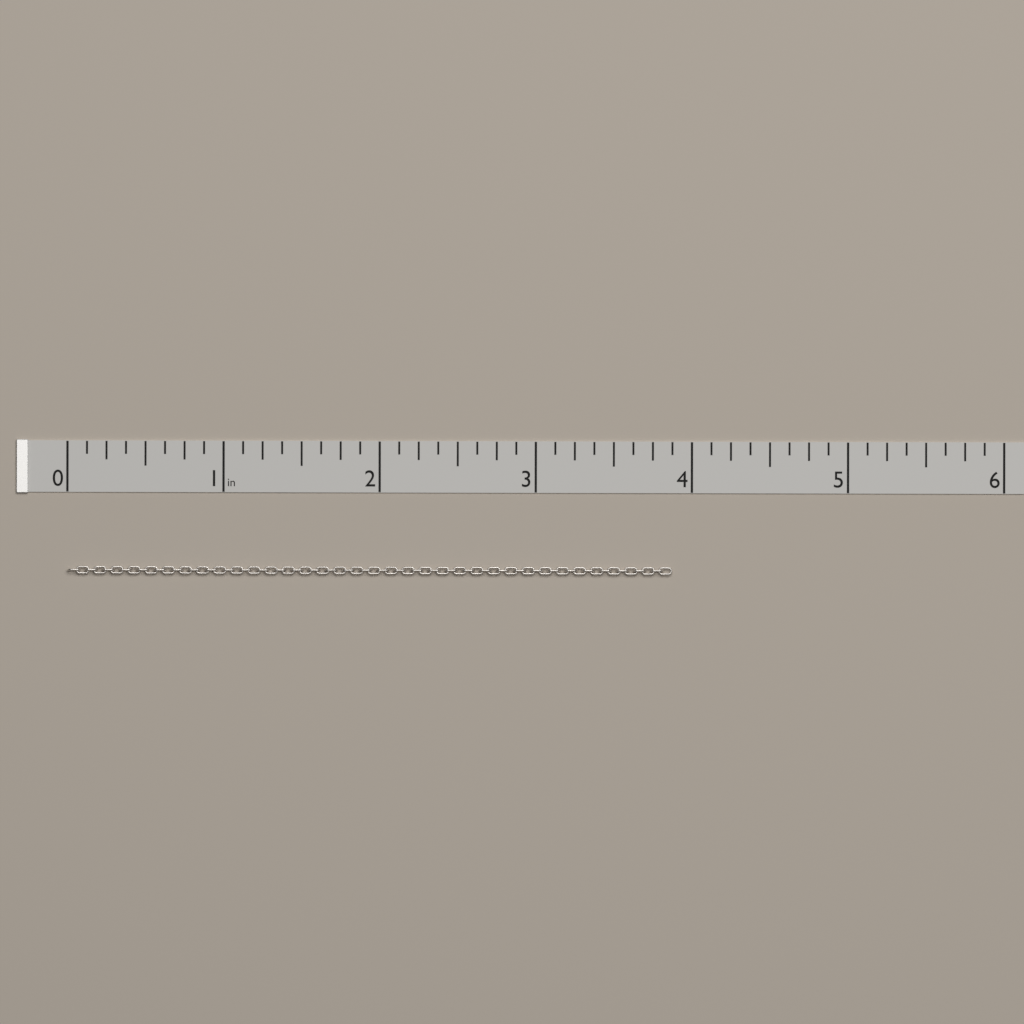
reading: 3.875 in
